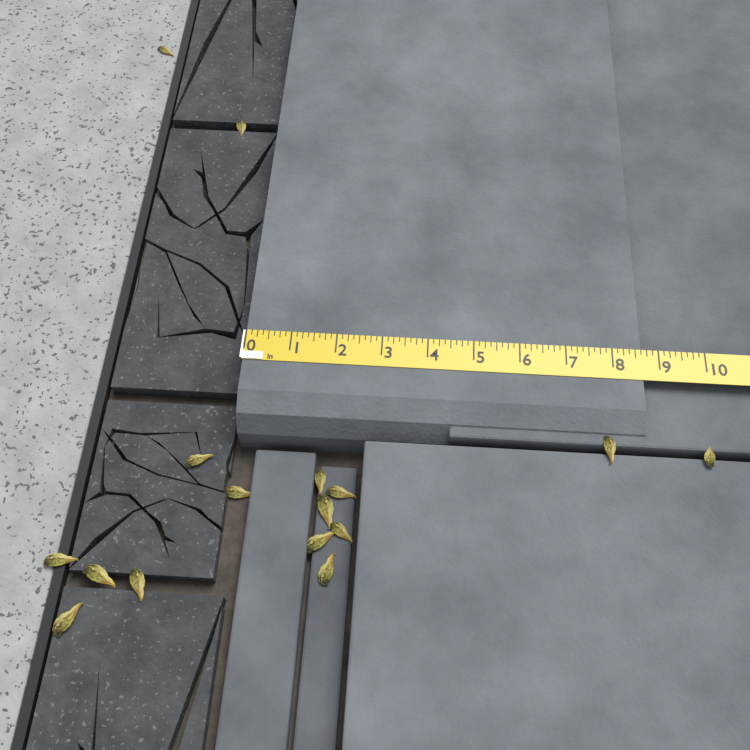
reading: 8.625 in
